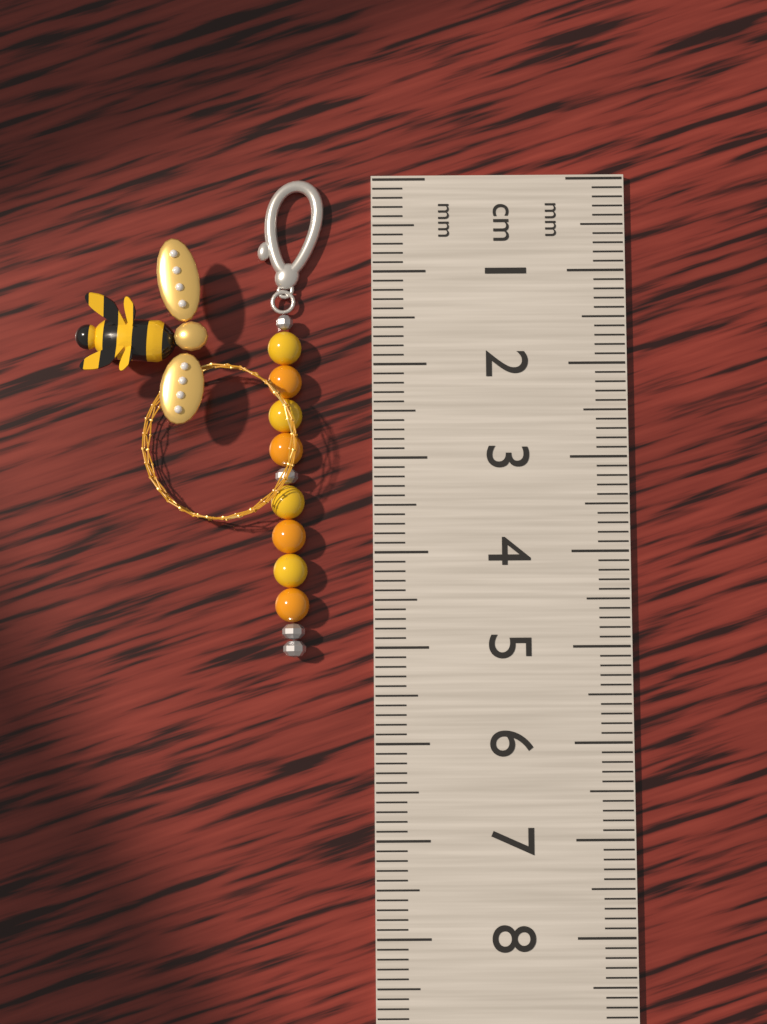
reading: 5.1 cm
